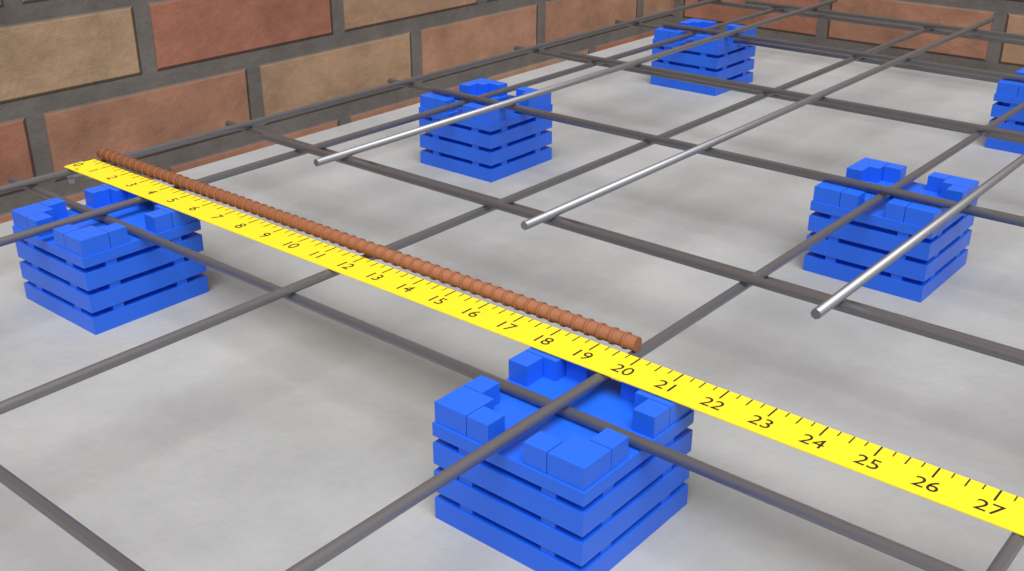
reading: 19.75 in
